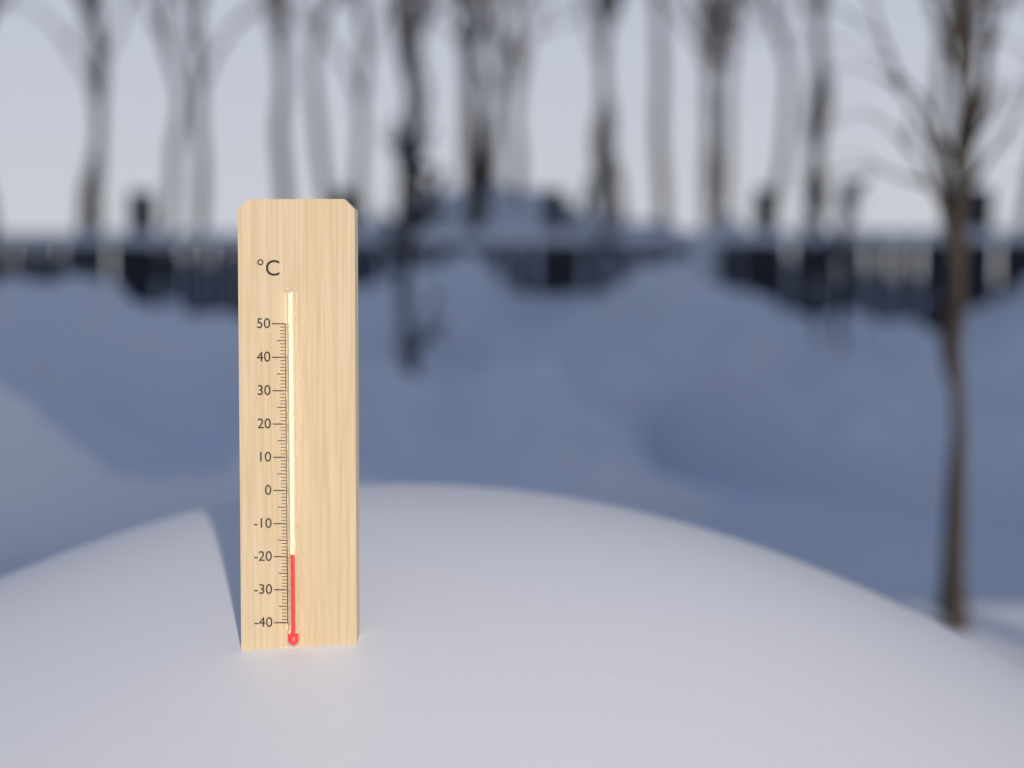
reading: -19 °C
